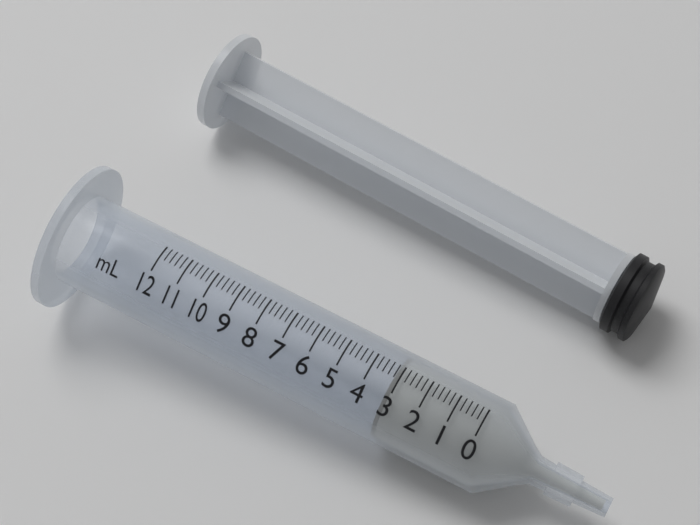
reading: 3.2 ml
